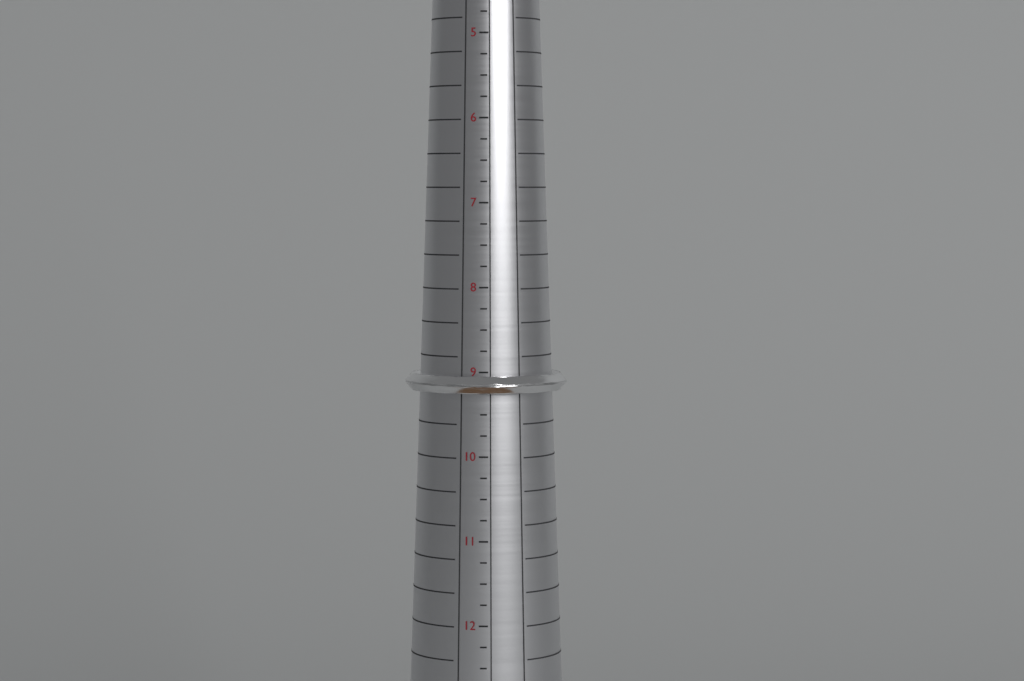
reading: 9.25 (no unit)
